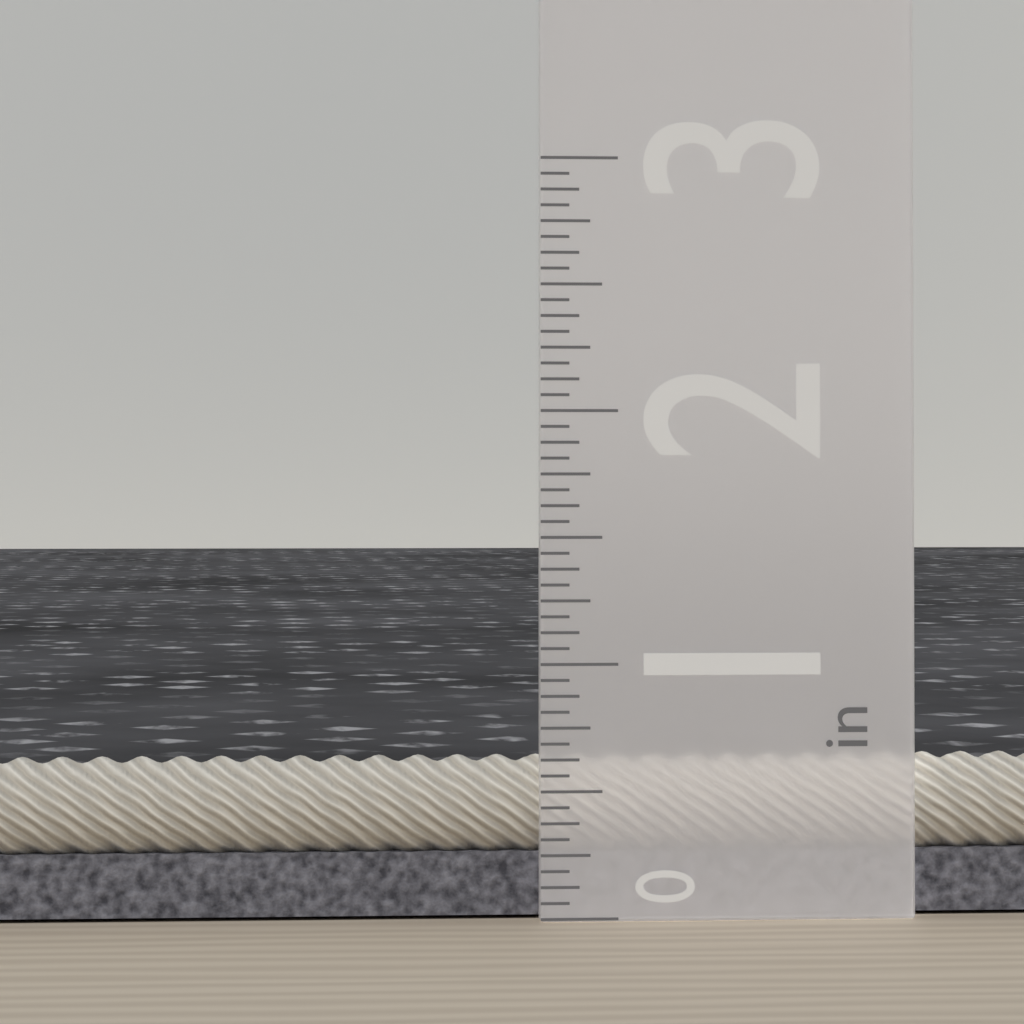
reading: 0.6250 in
